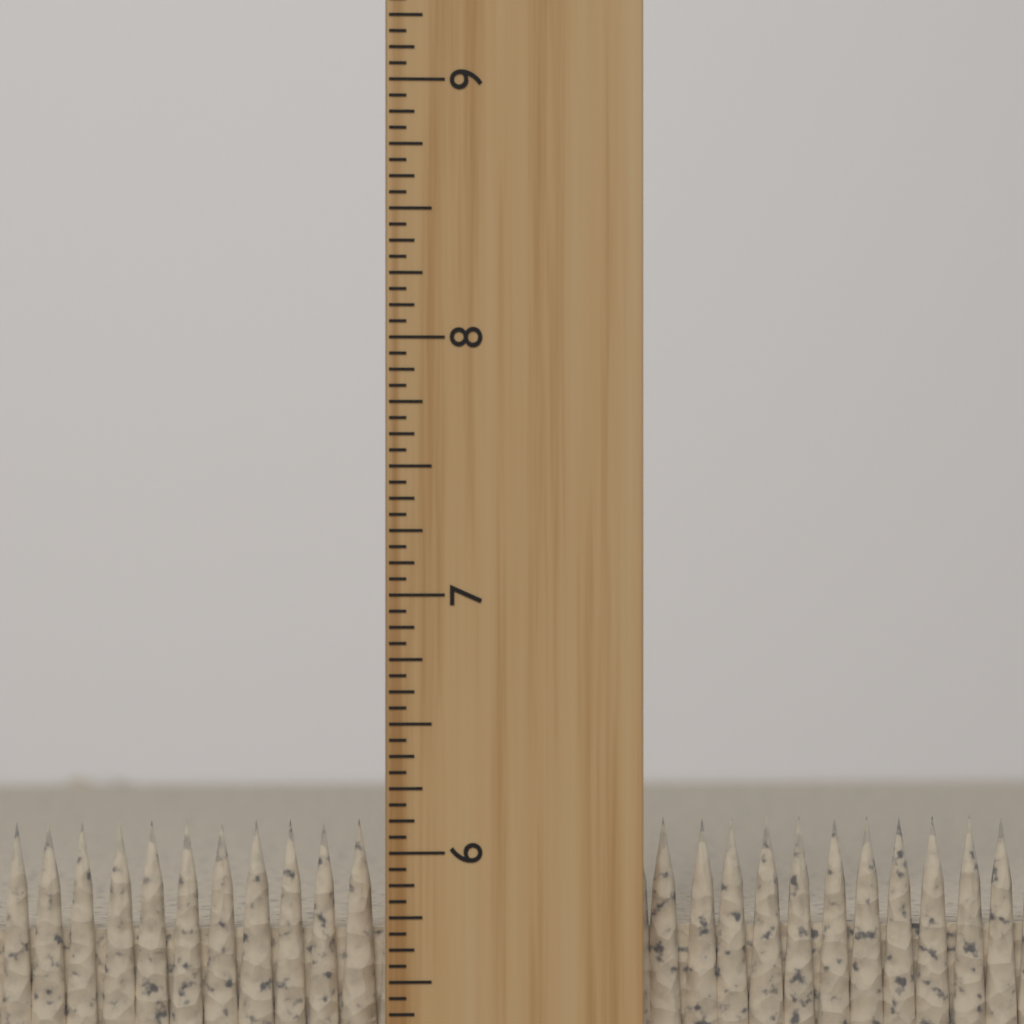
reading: 6.1250 inch
